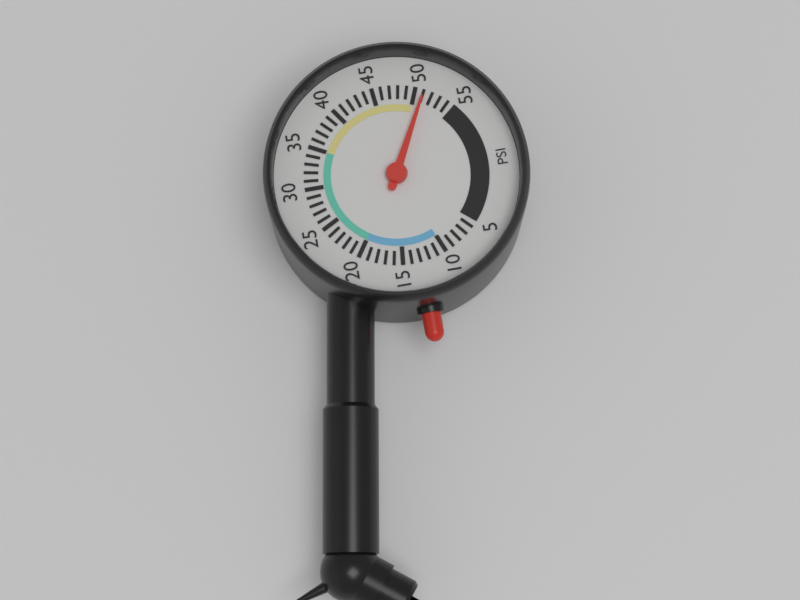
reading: 51 psi
